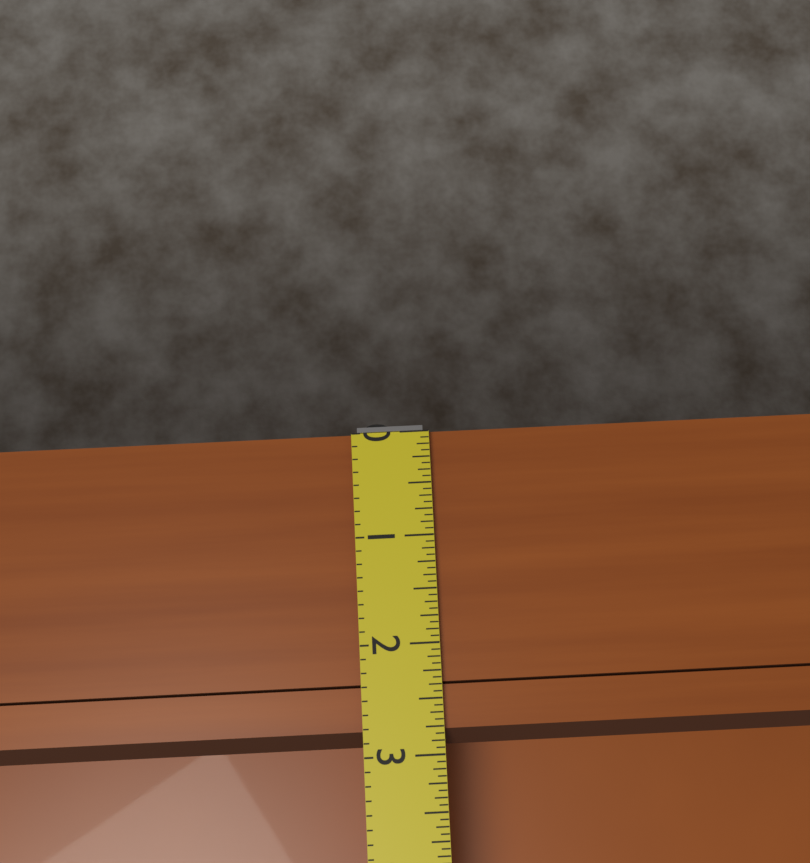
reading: 2.9375 (no unit)
